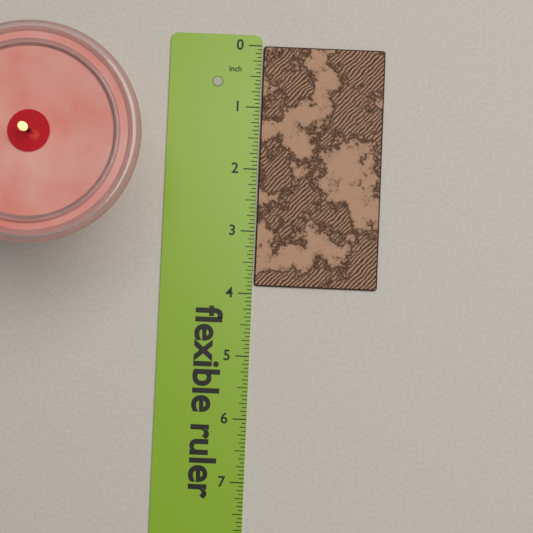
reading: 3.8750 in
